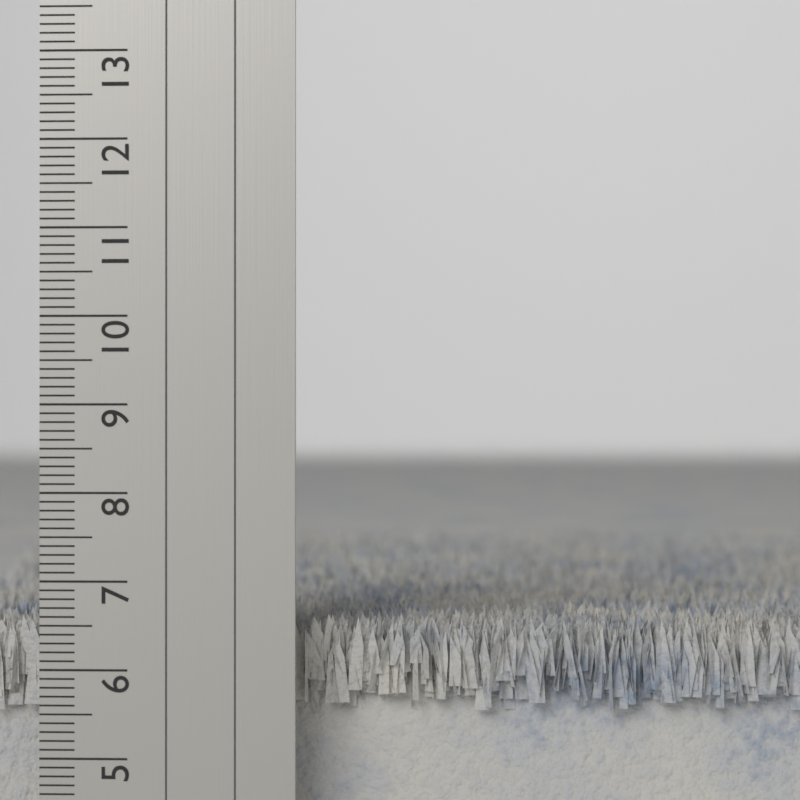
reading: 6.6 cm
